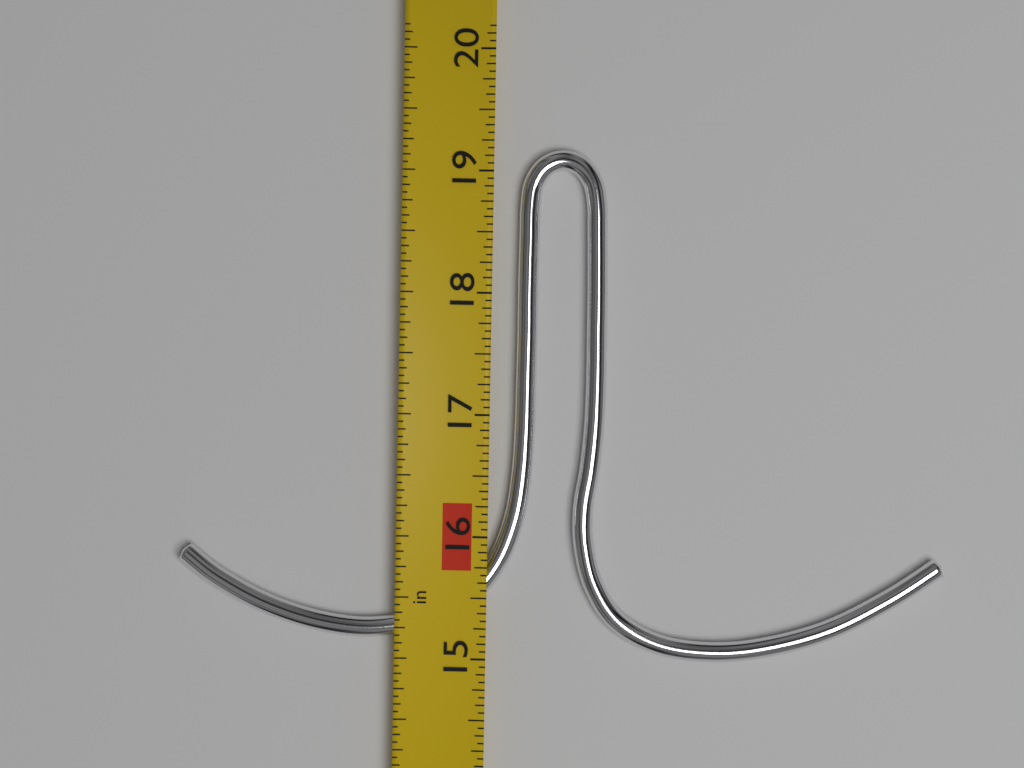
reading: 19.1875 in
